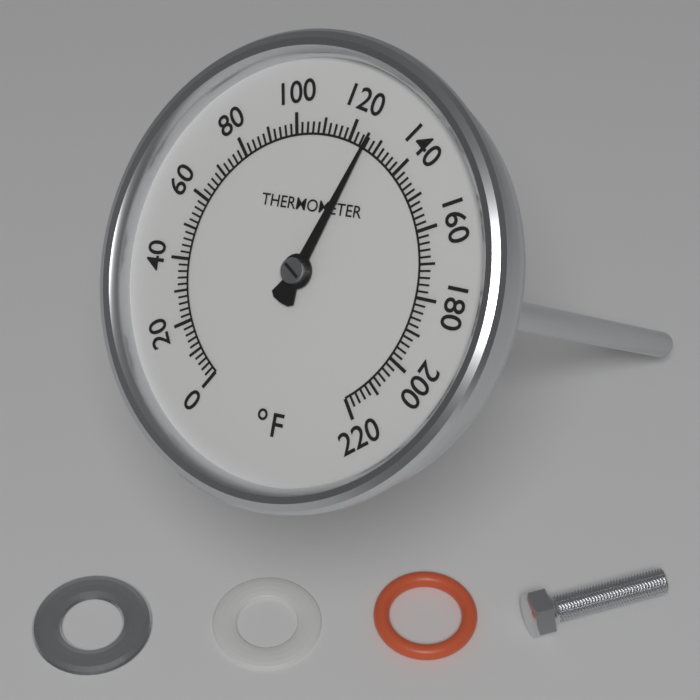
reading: 126 °F
